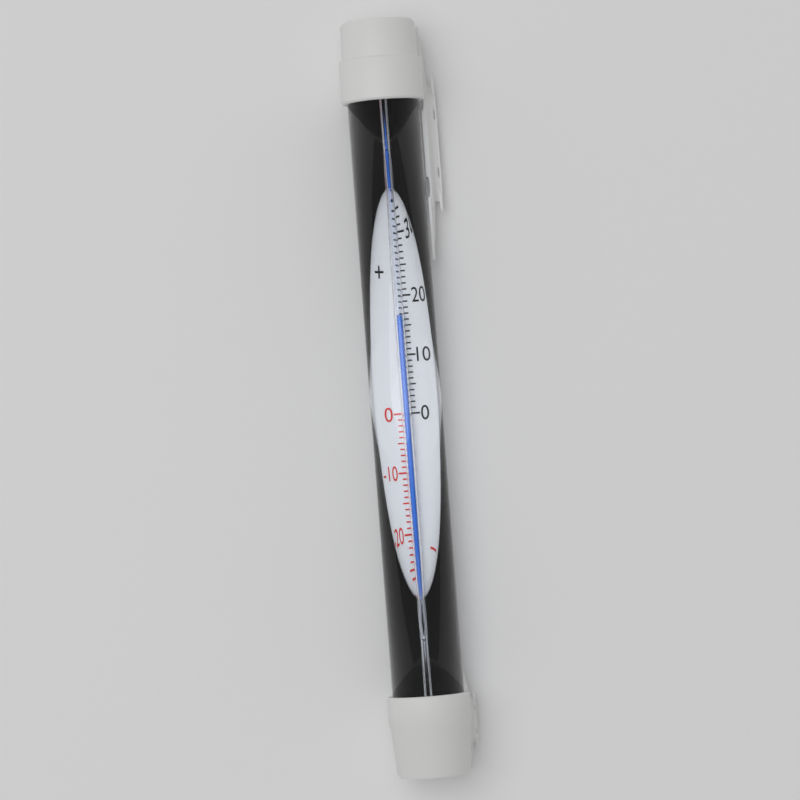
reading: 17 °C
